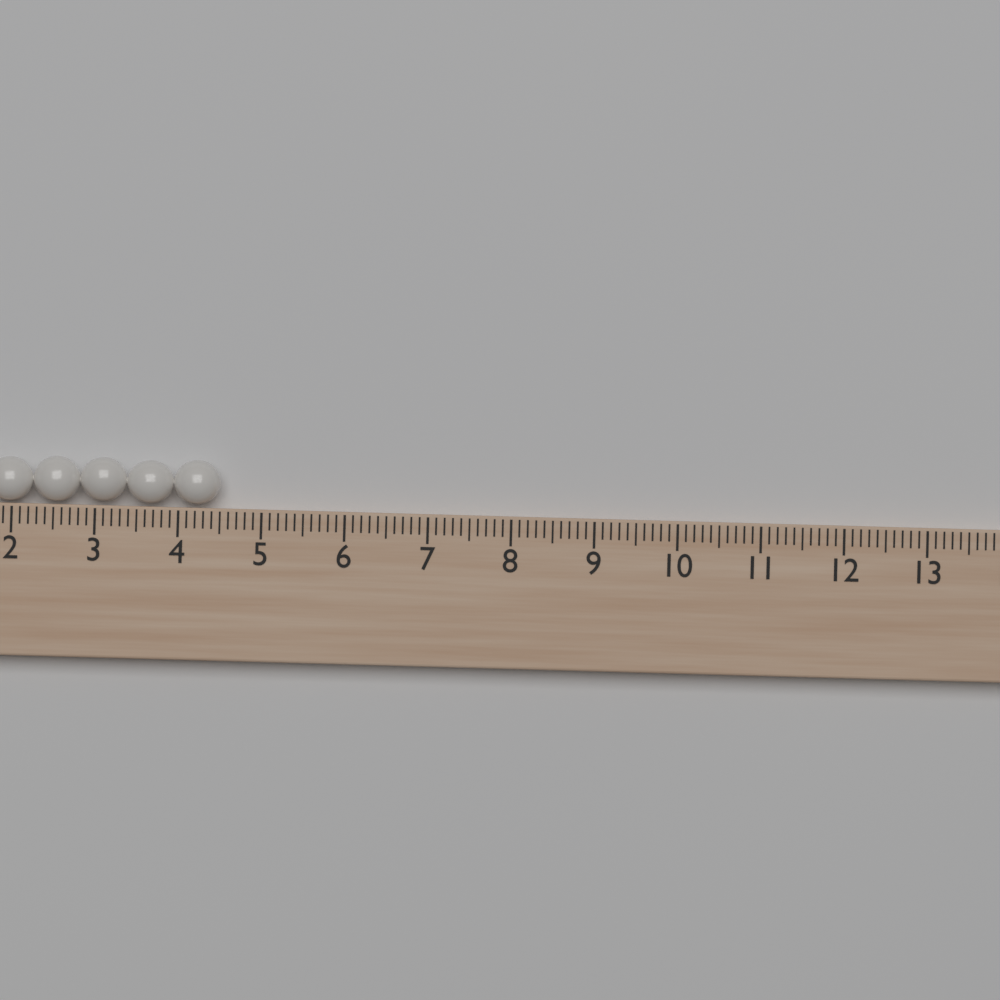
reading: 4.5 (no unit)
